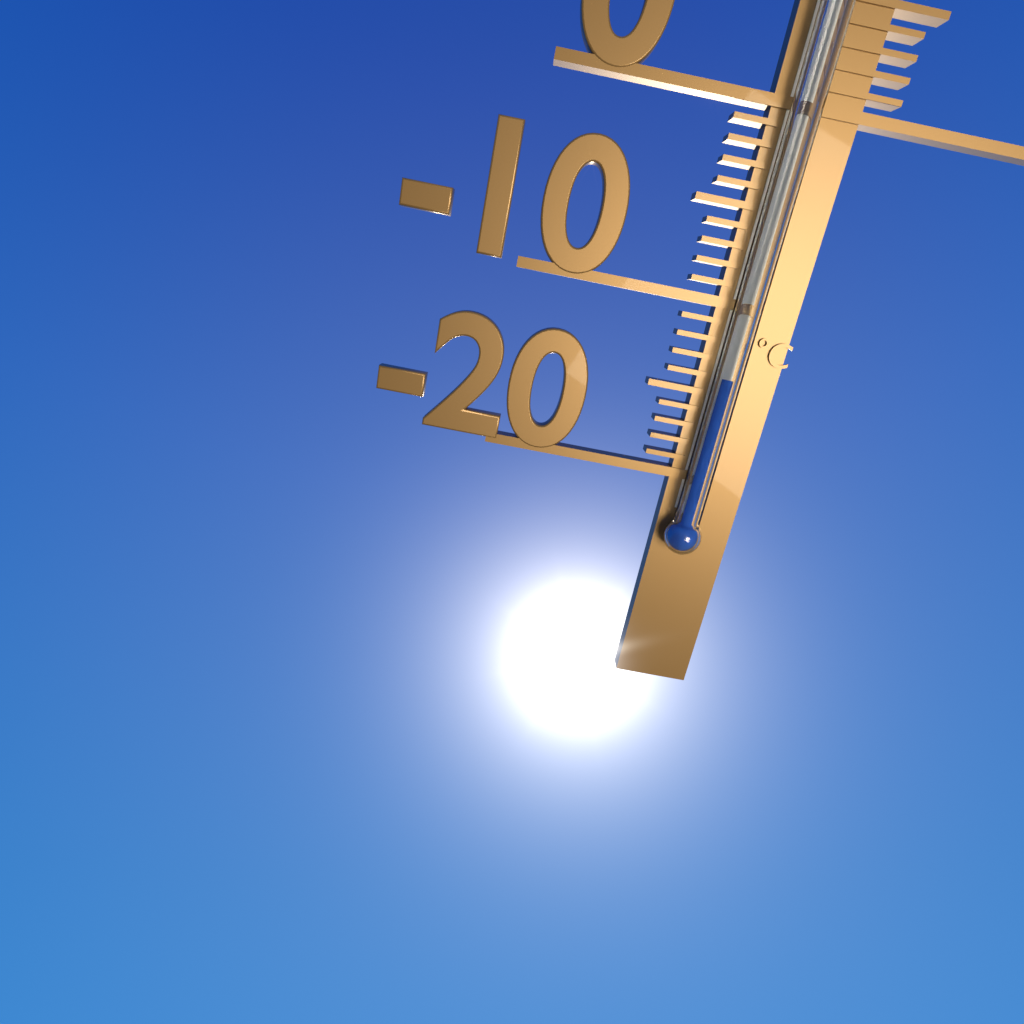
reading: -14 °C
